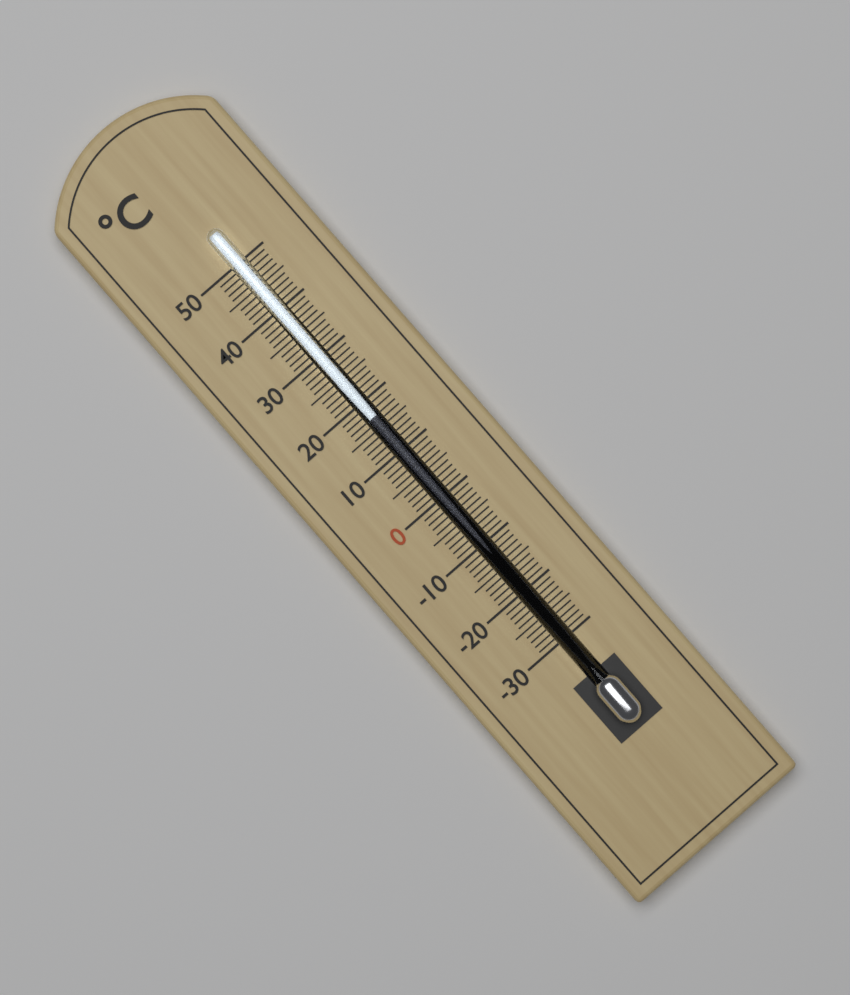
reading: 17 °C
